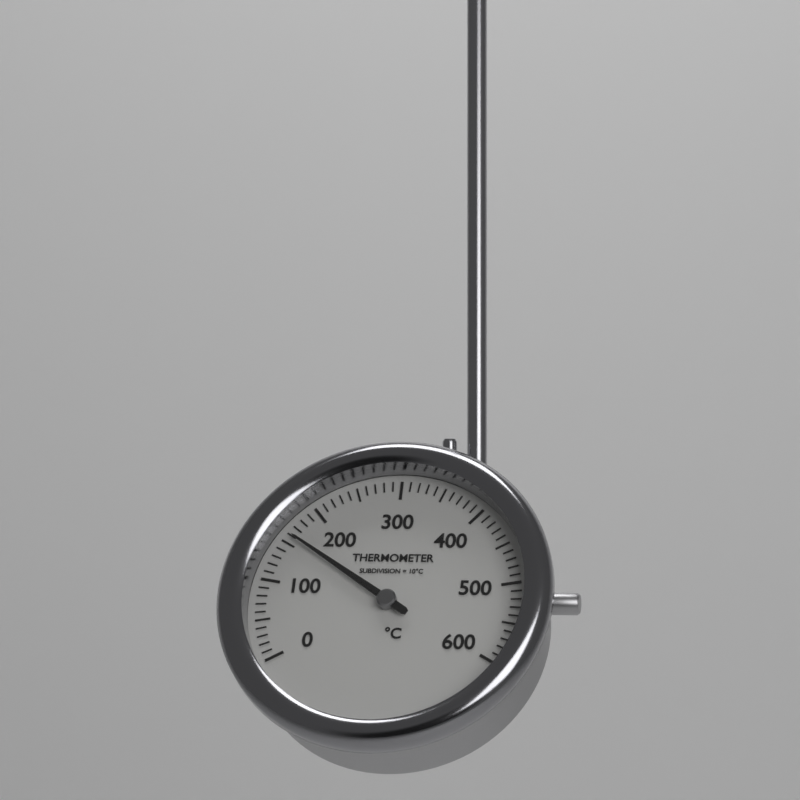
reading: 160 °C
